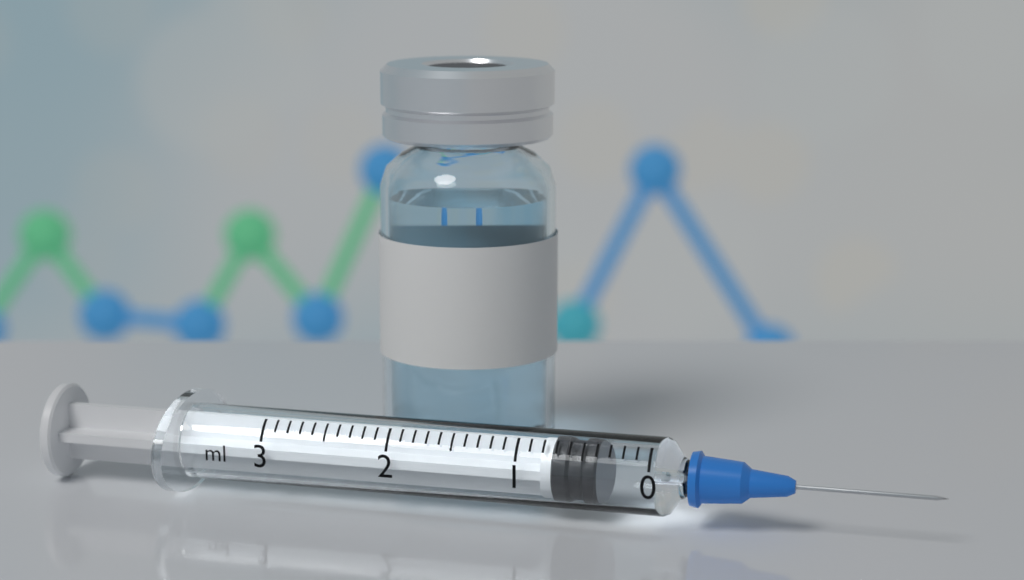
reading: 0.4 ml
